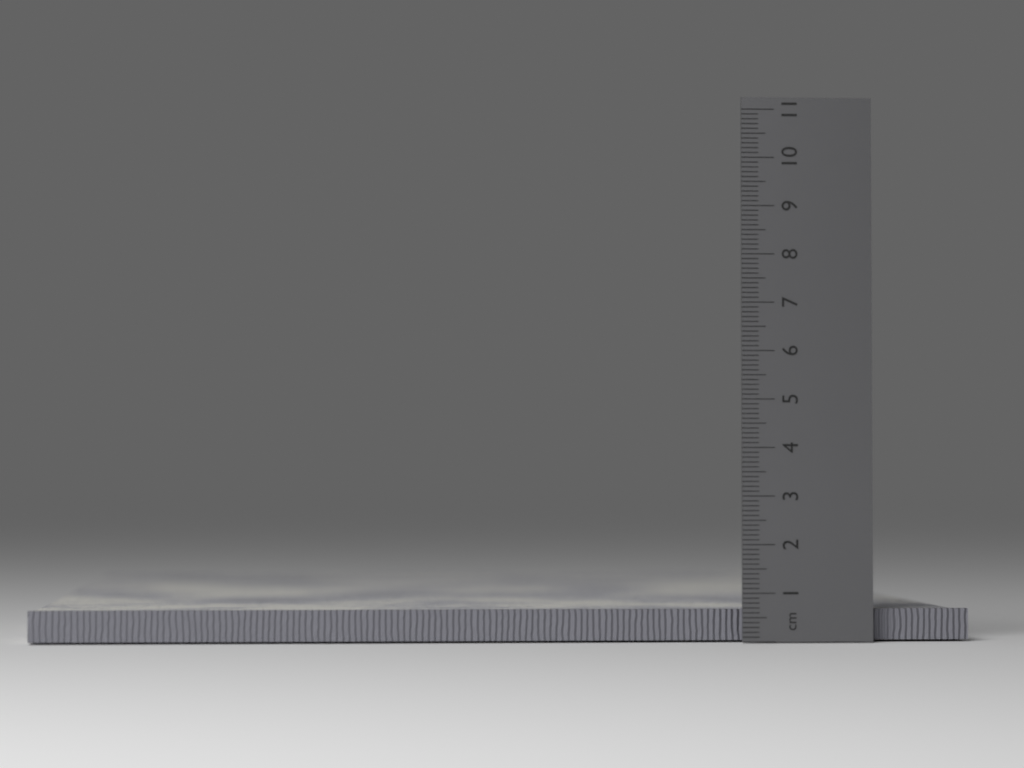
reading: 0.6 cm
